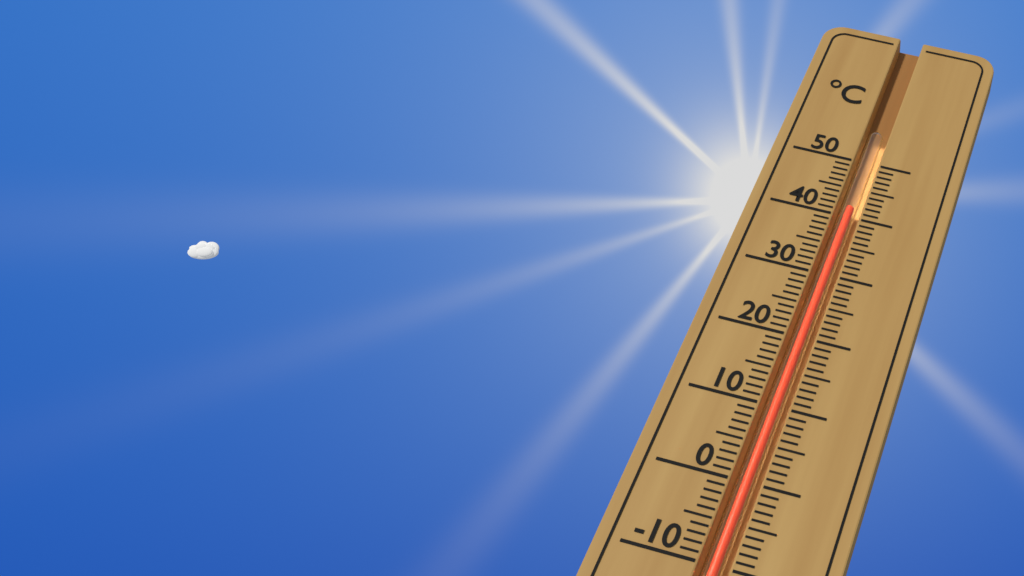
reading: 42 °C
